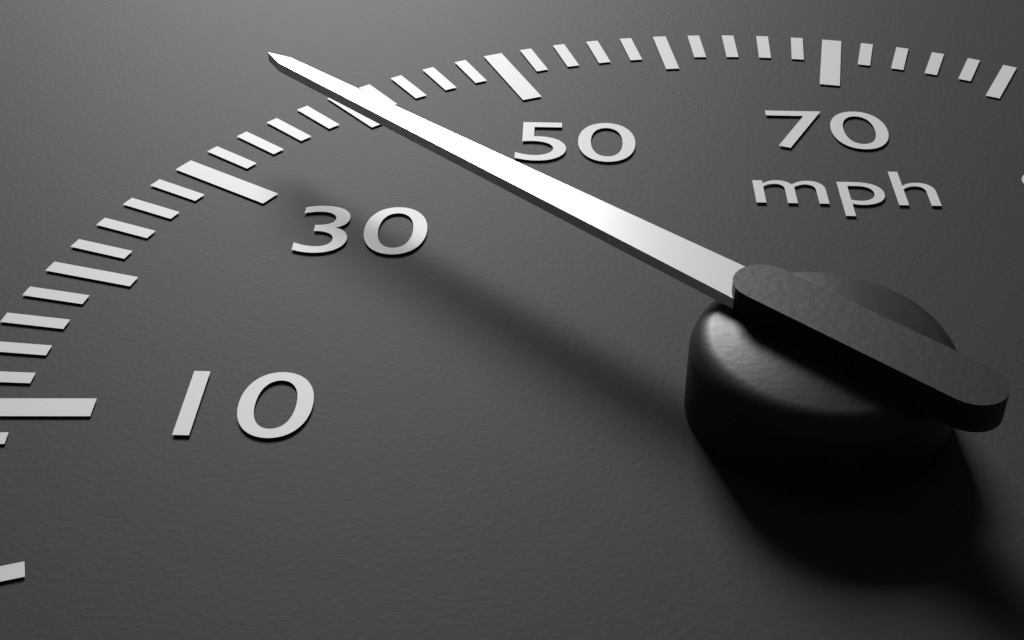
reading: 36 mph
